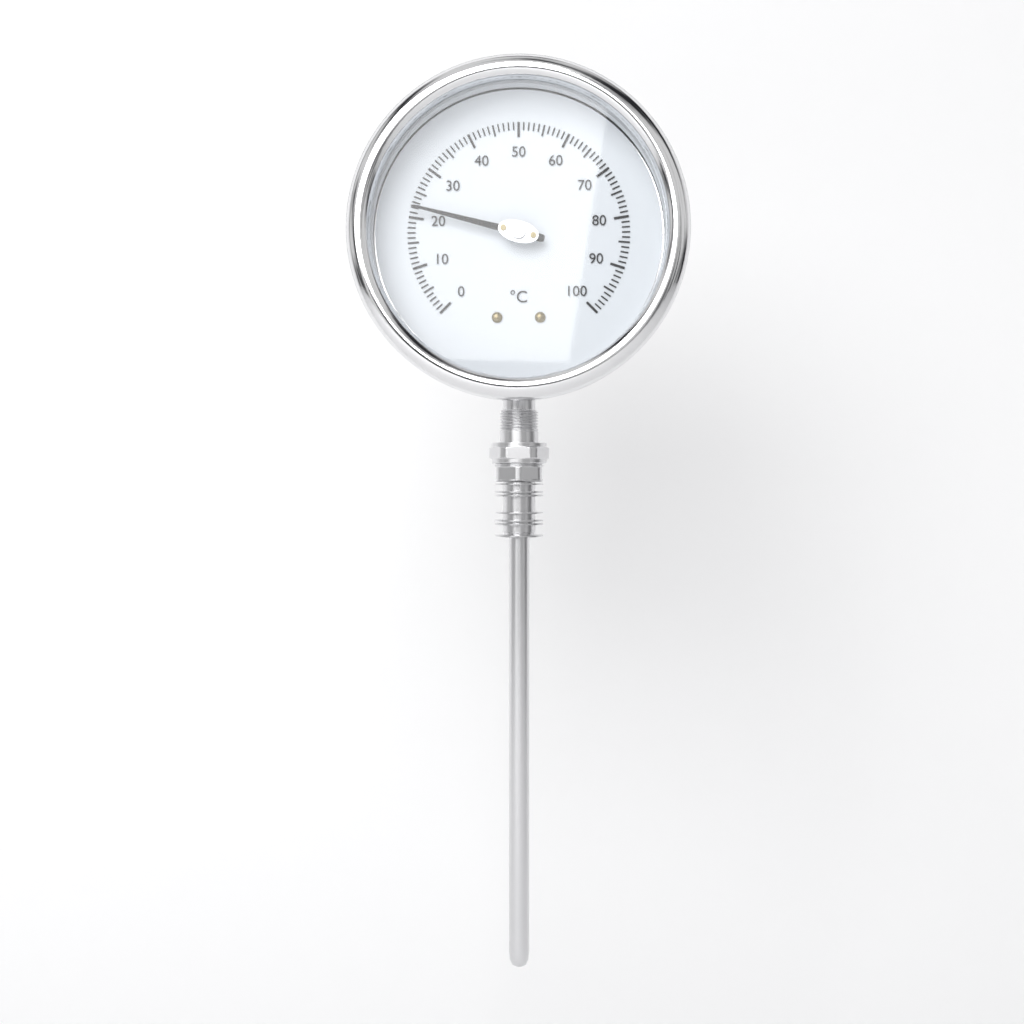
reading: 22 °C
